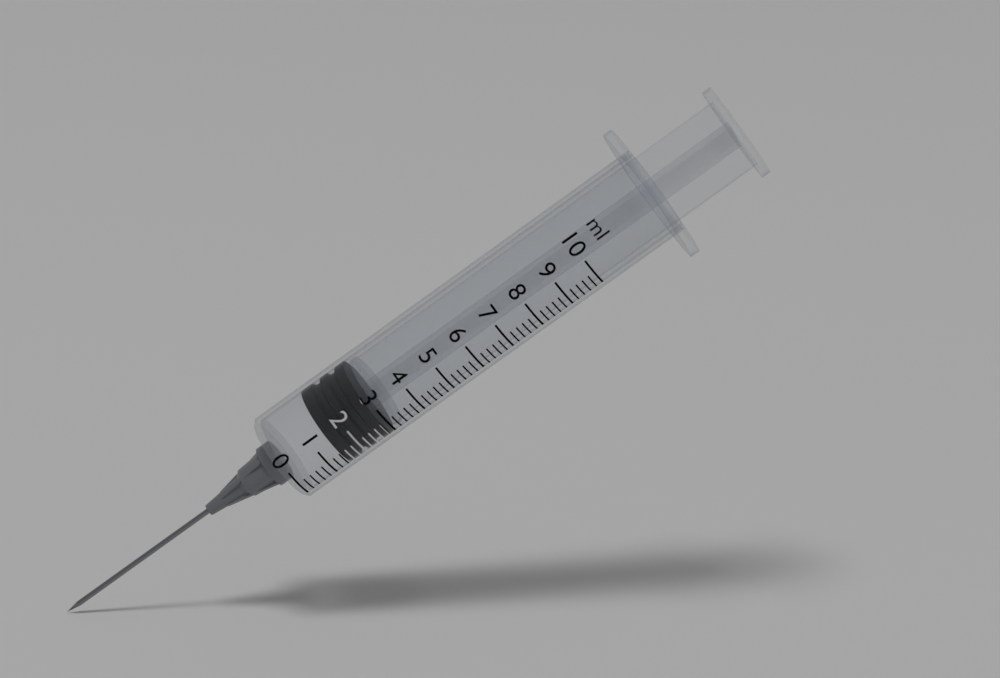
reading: 1.4 ml
